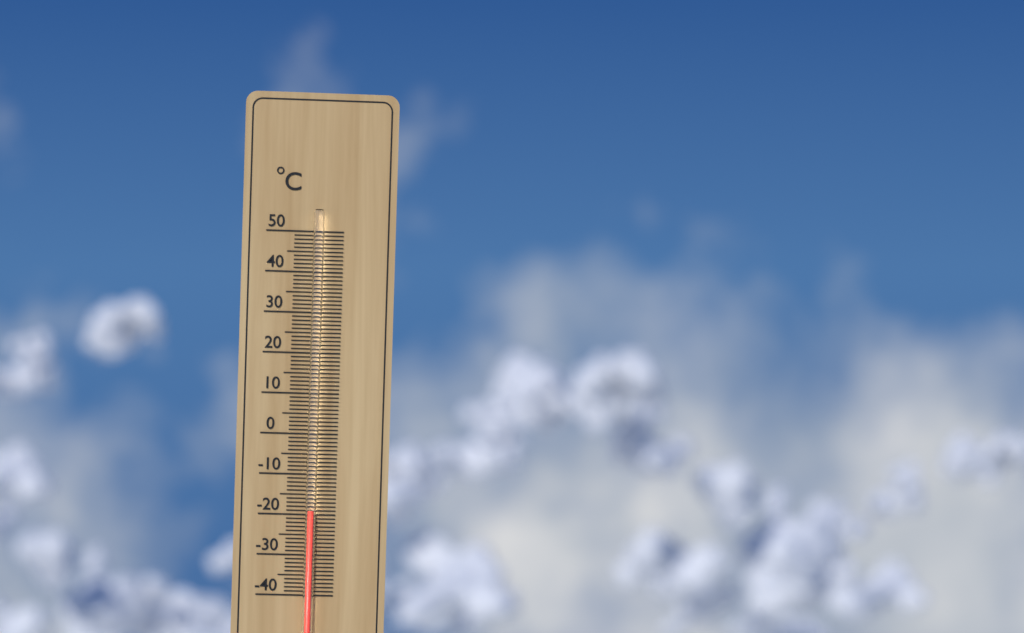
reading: -19 °C
